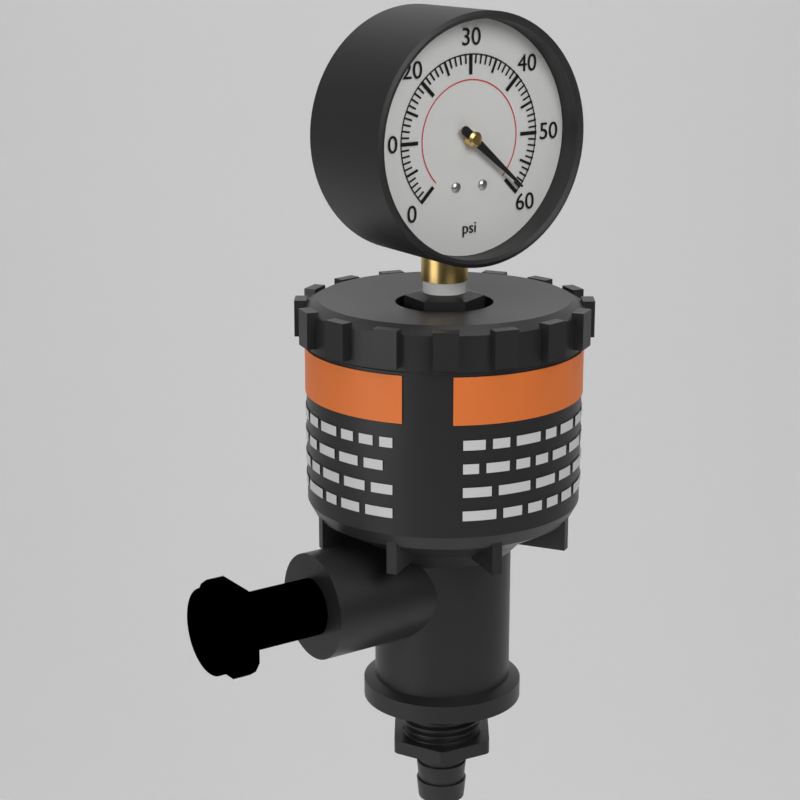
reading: 59 psi
